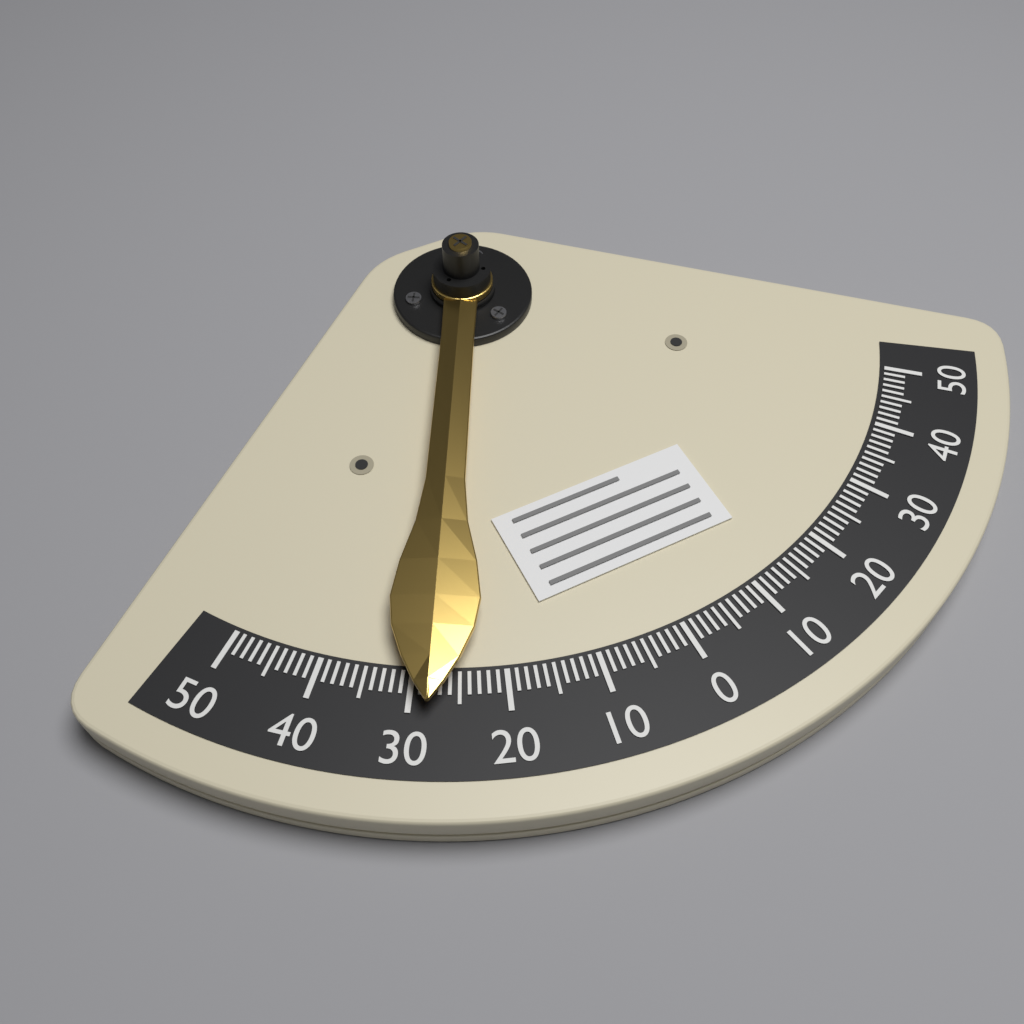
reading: 28 (no unit)
